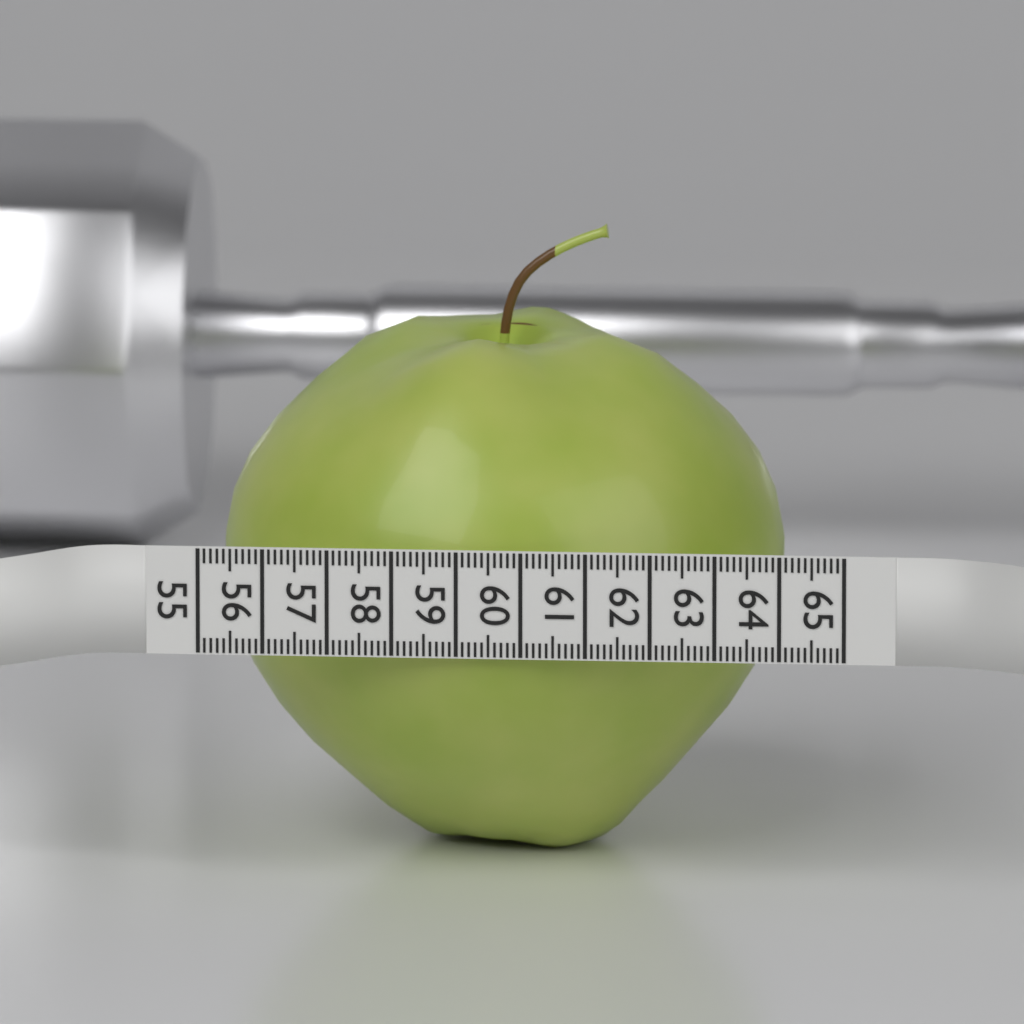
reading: 63.8 (no unit)
